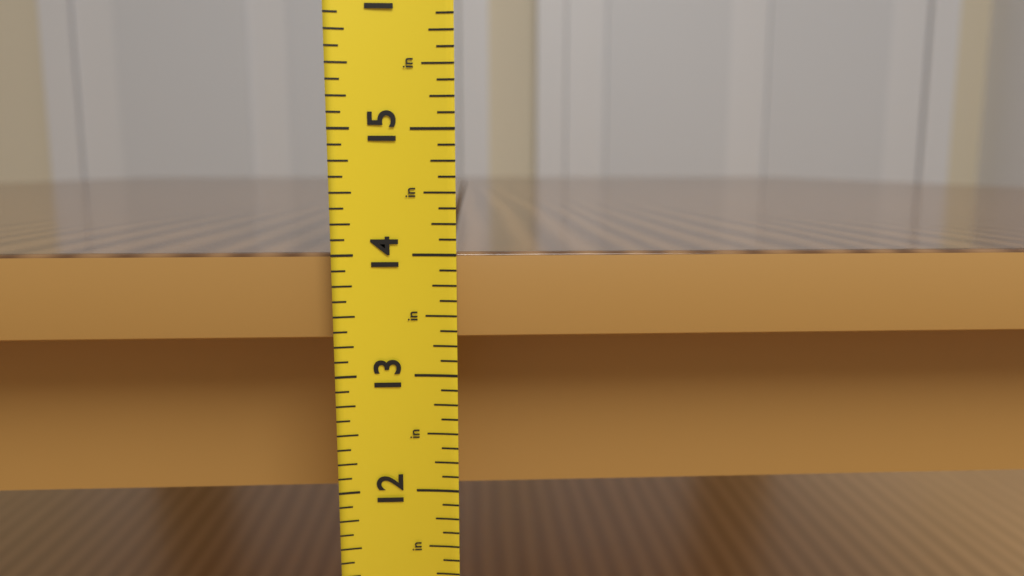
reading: 14.000 in
